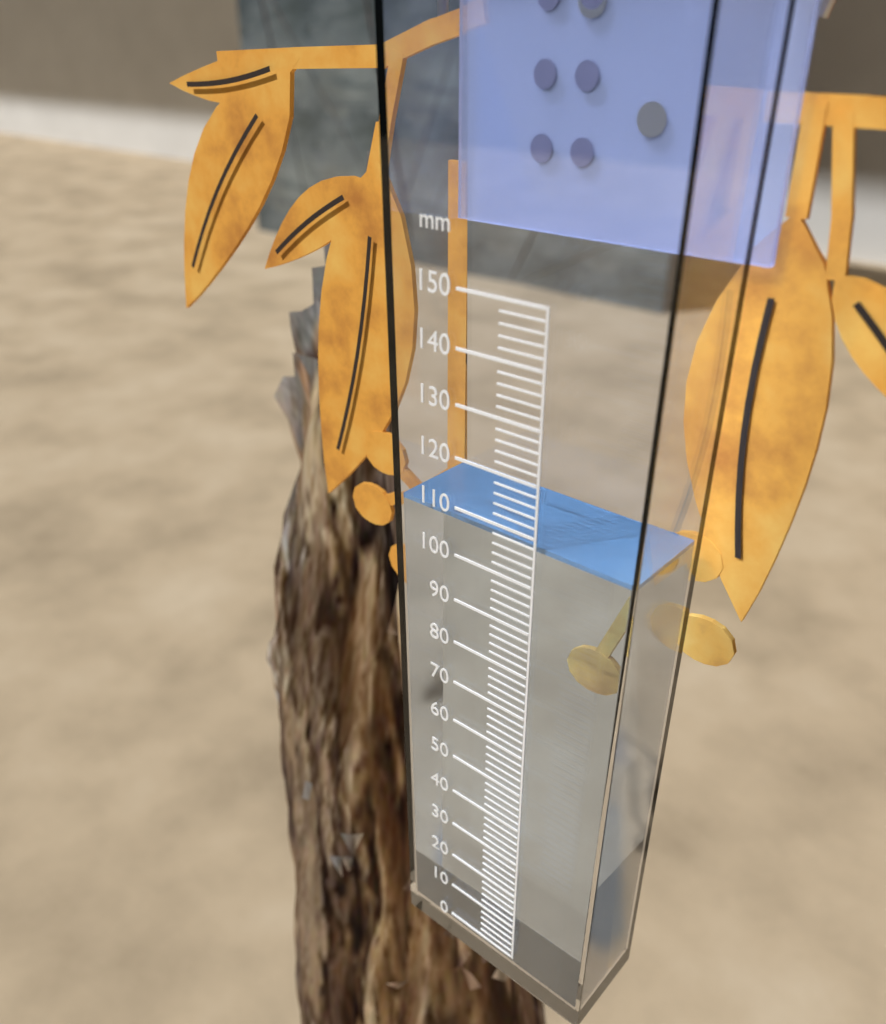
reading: 108 mm
